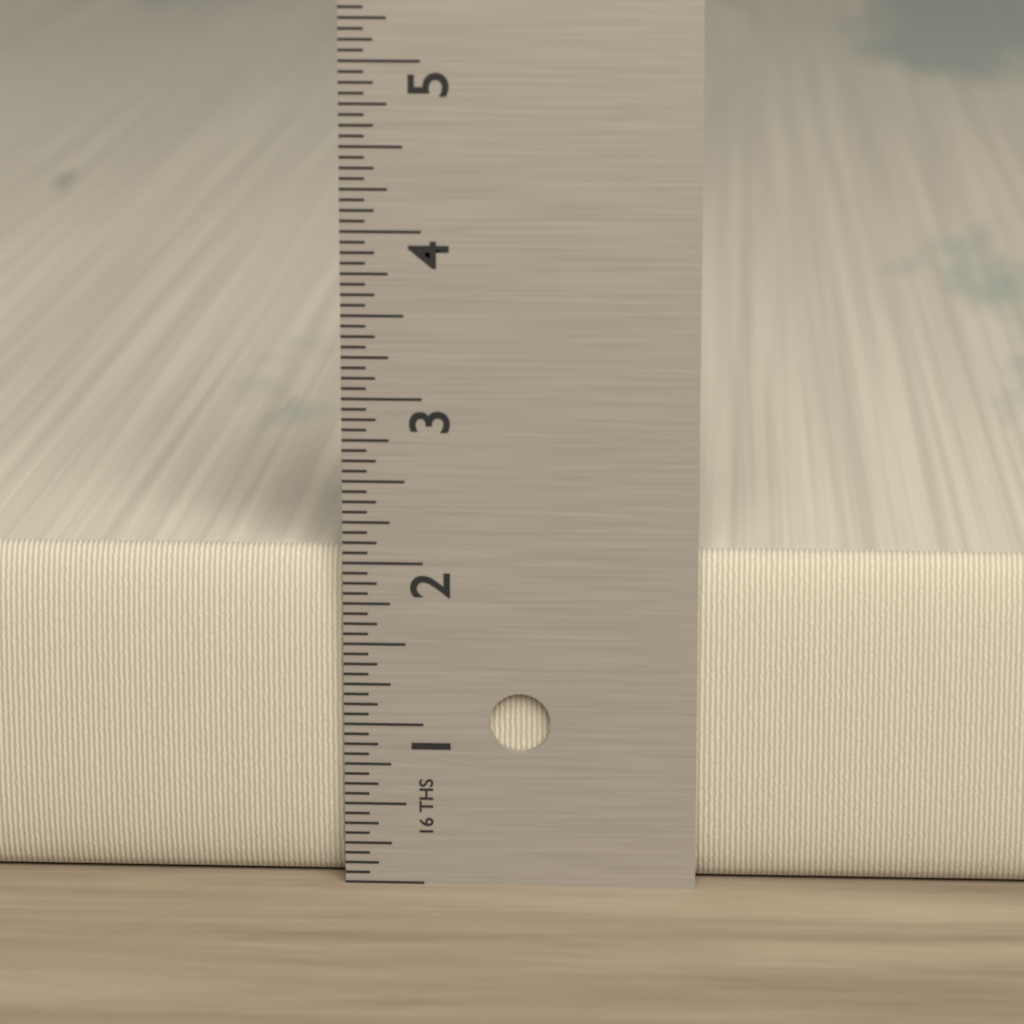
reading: 2.0625 in
